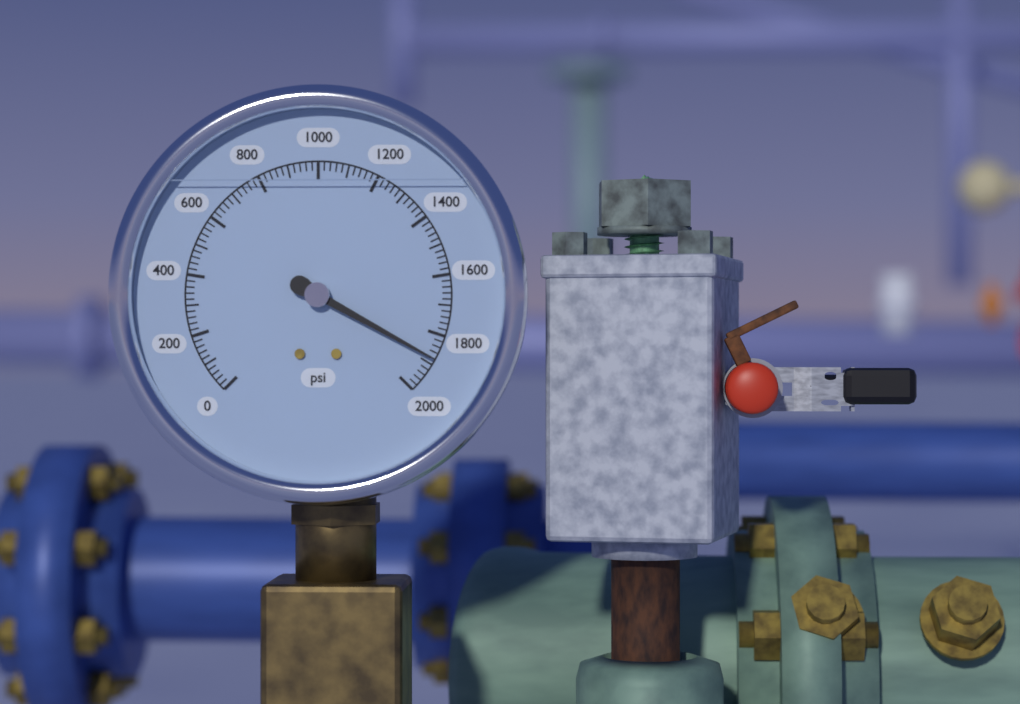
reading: 1880 psi
